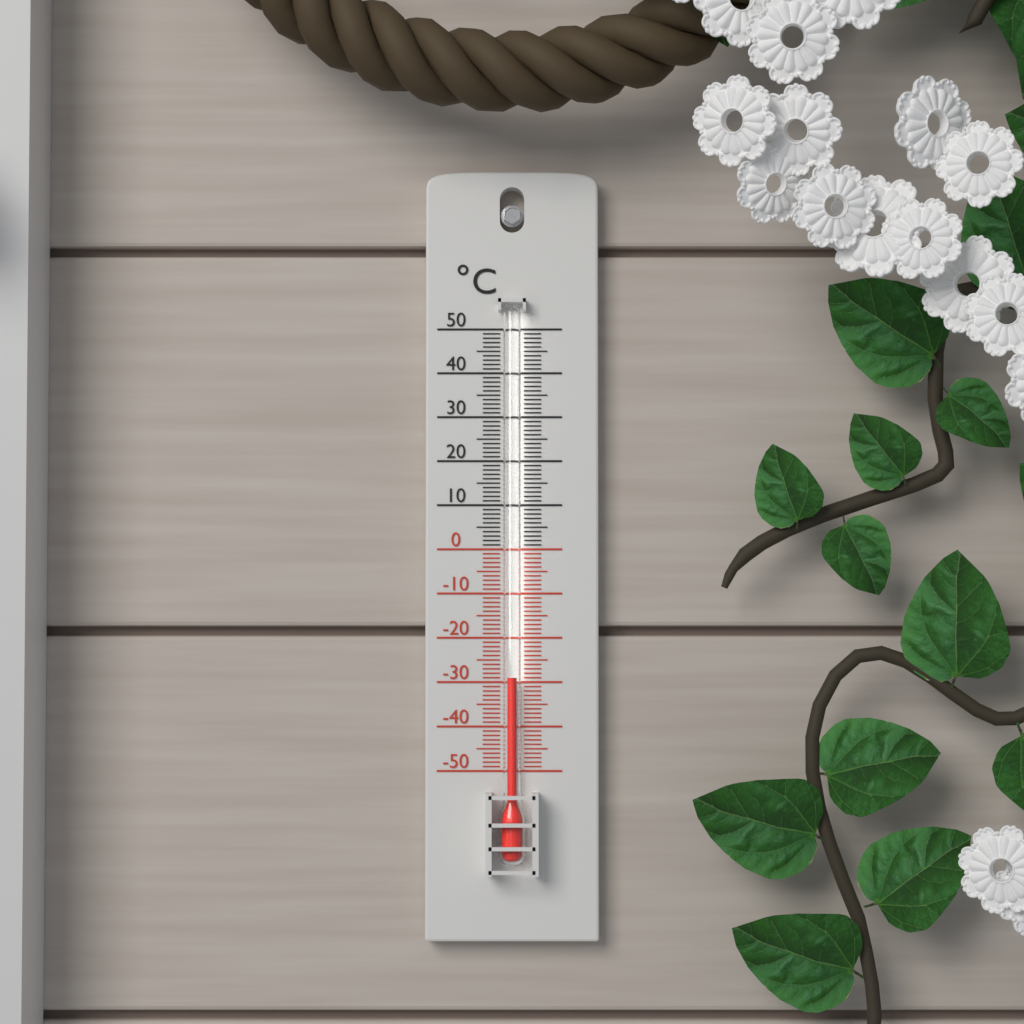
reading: -29 °C
